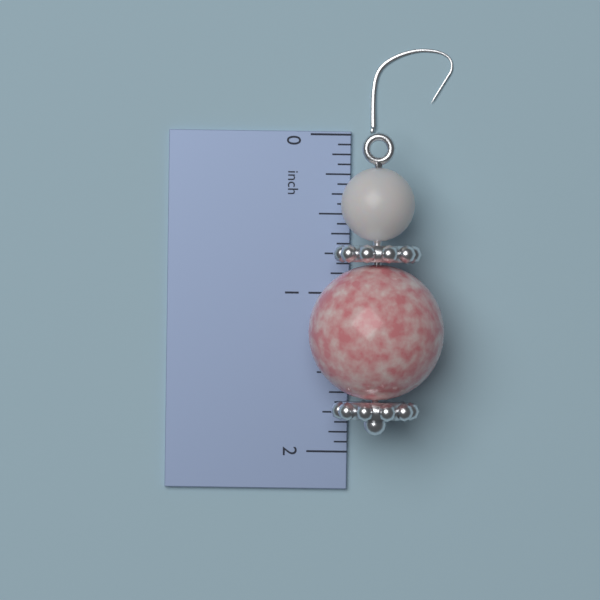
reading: 1.8750 inch
